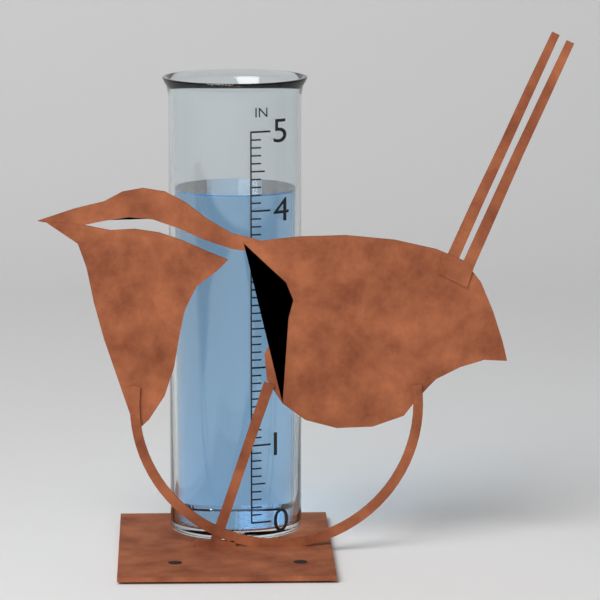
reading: 4.2 in
